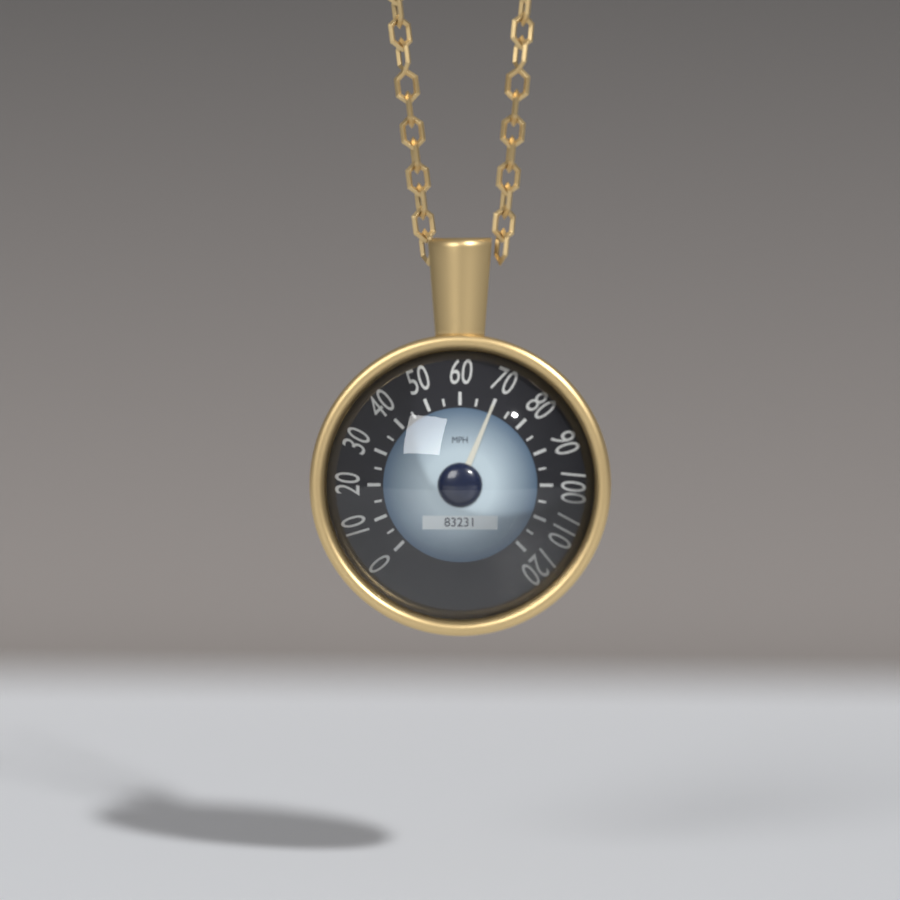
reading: 70 mph
